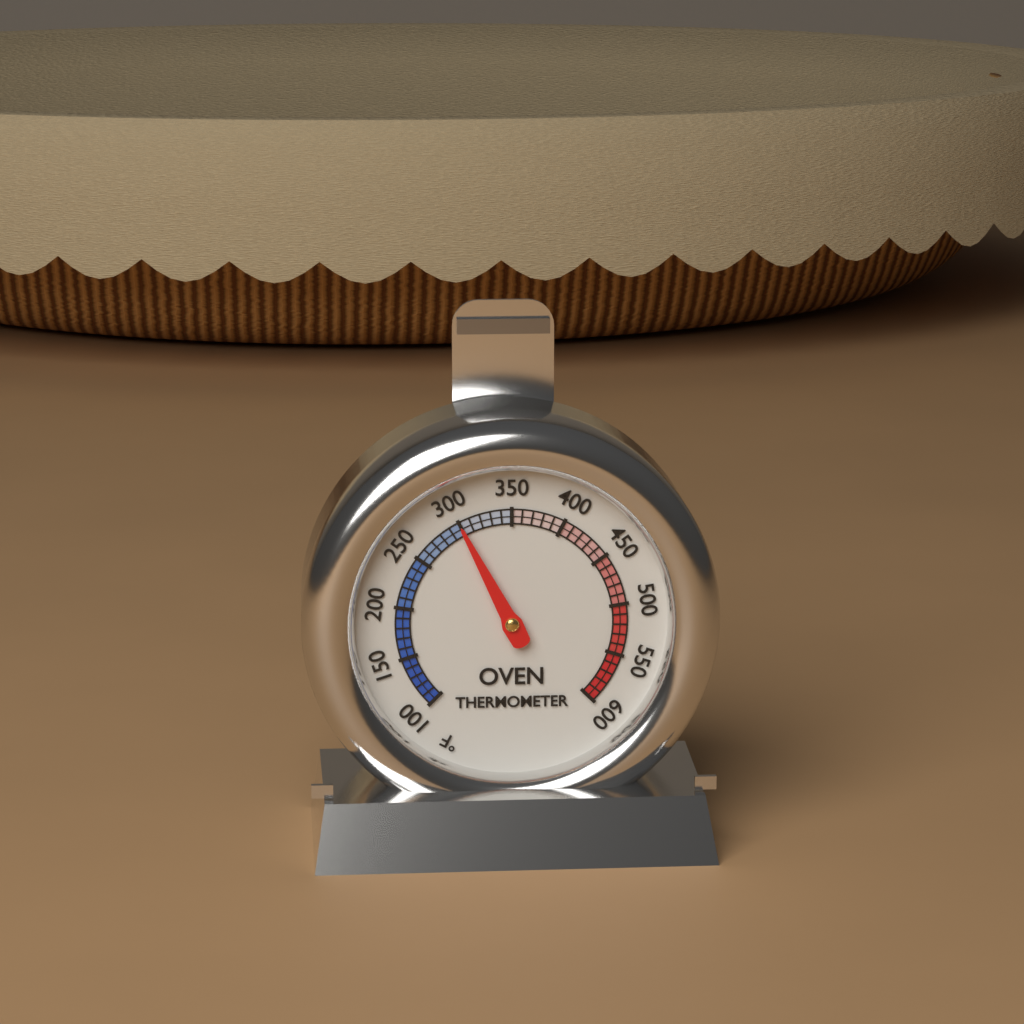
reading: 300 °F
